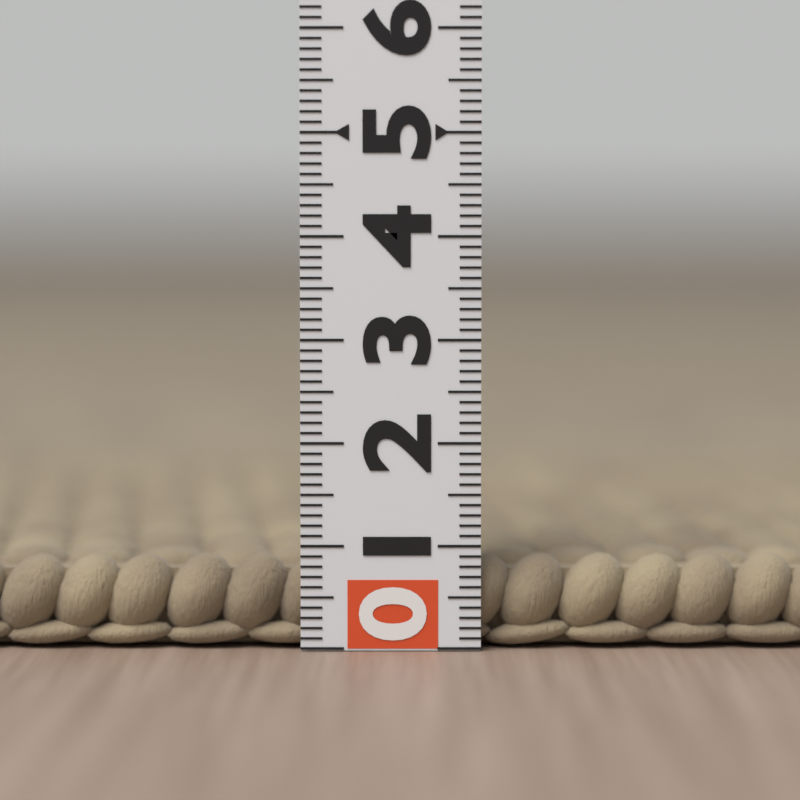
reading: 0.9 (no unit)
